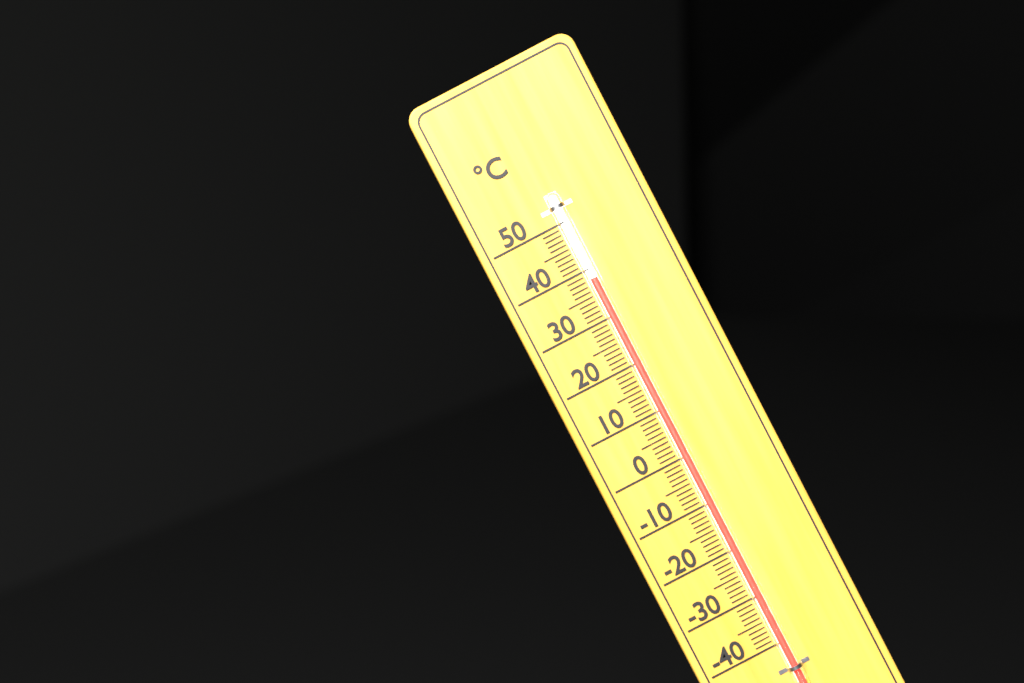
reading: 38 °C
